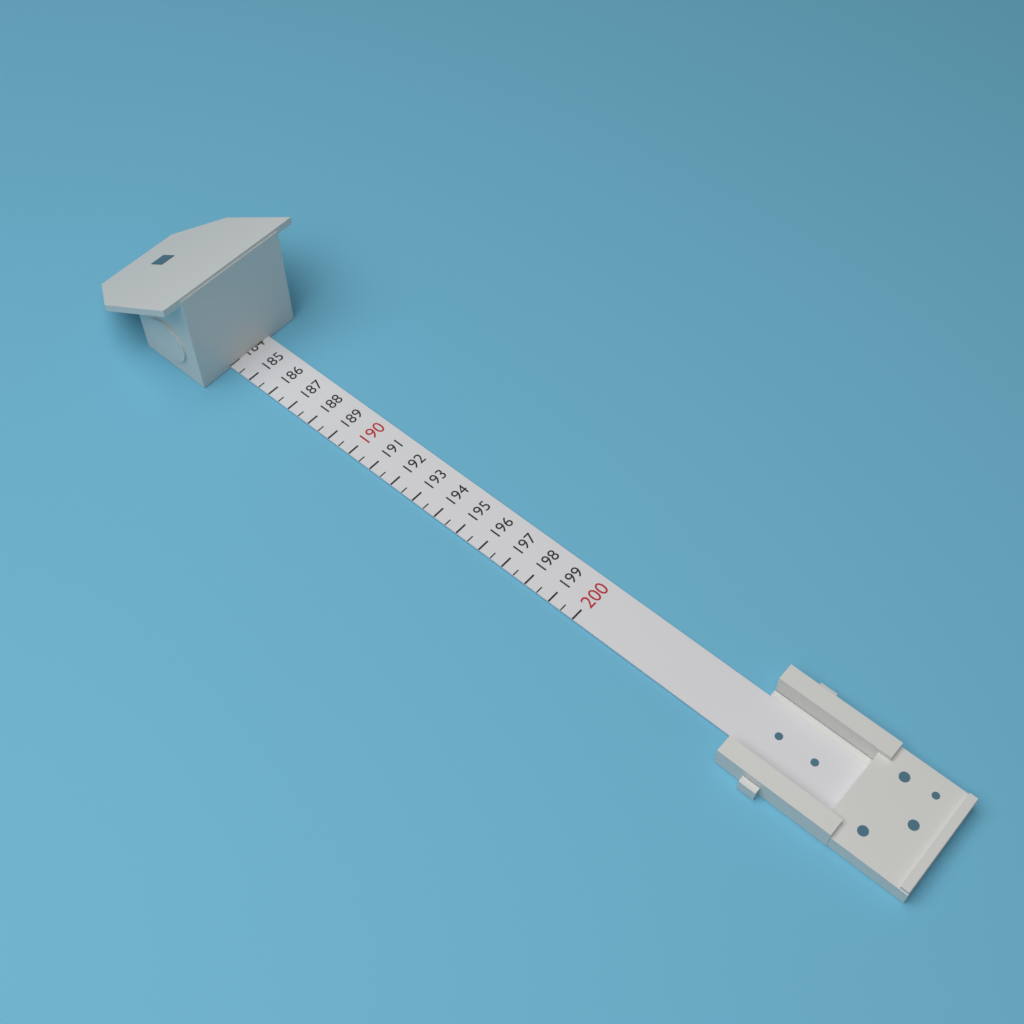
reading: 184.0 (no unit)
